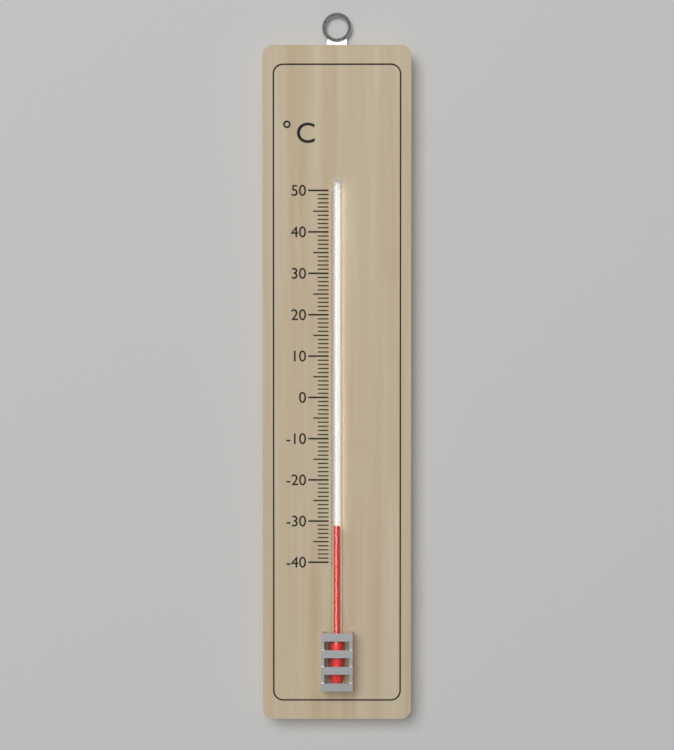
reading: -31 °C
